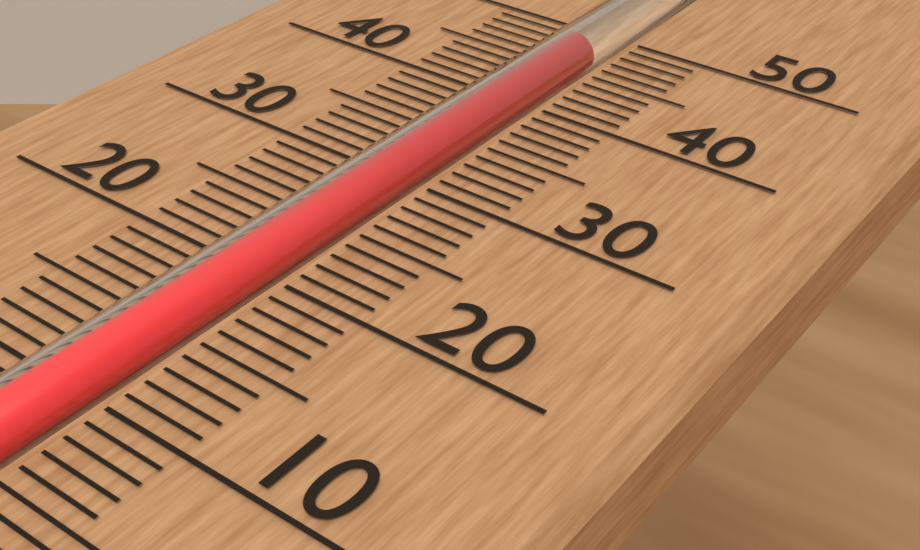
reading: 47 (no unit)
